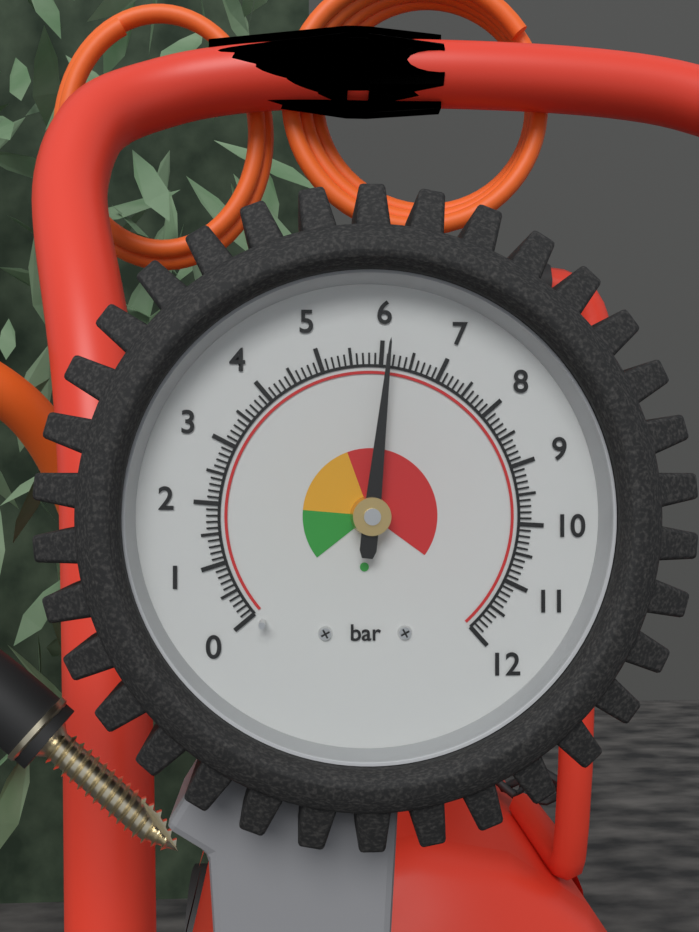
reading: 6.1 bar
